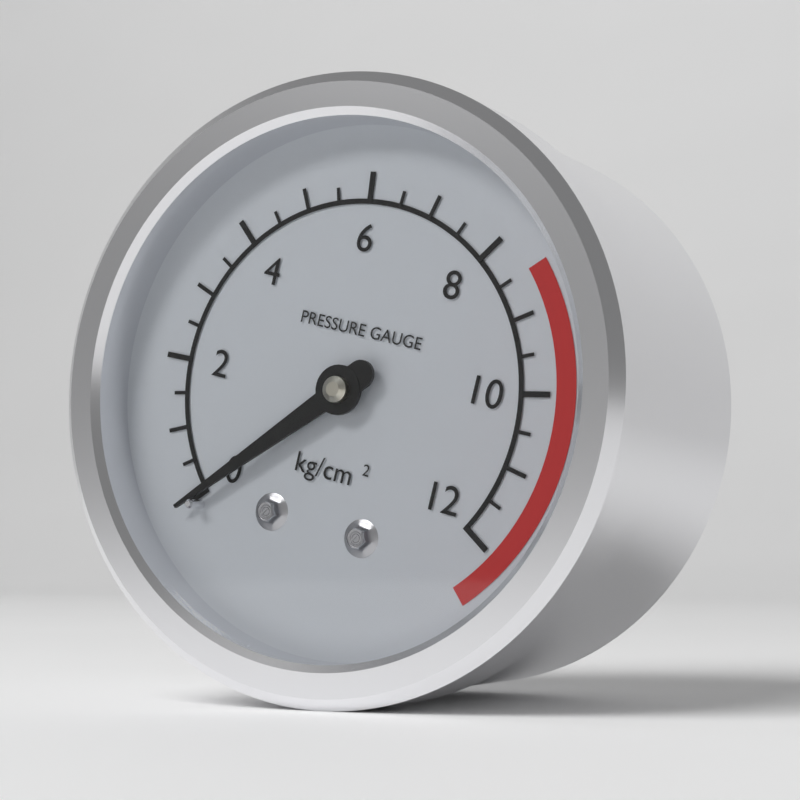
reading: 0.0 kg/cm²
